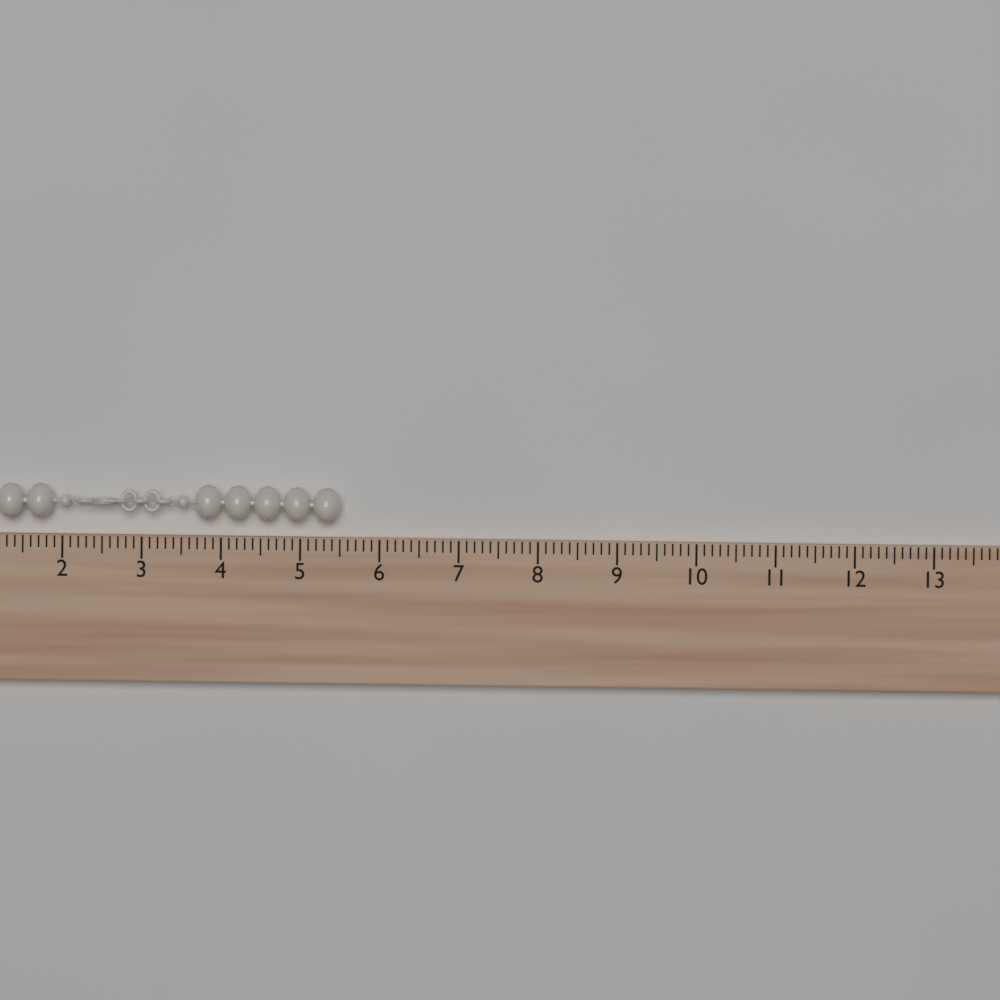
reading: 5.5 (no unit)
